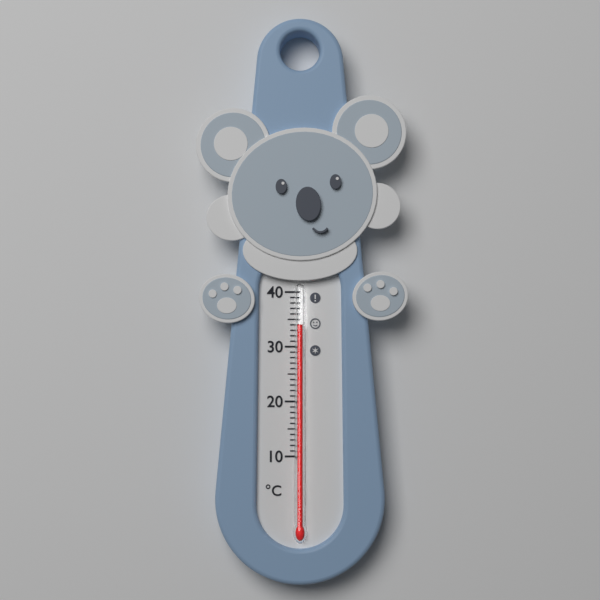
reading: 34 °C
